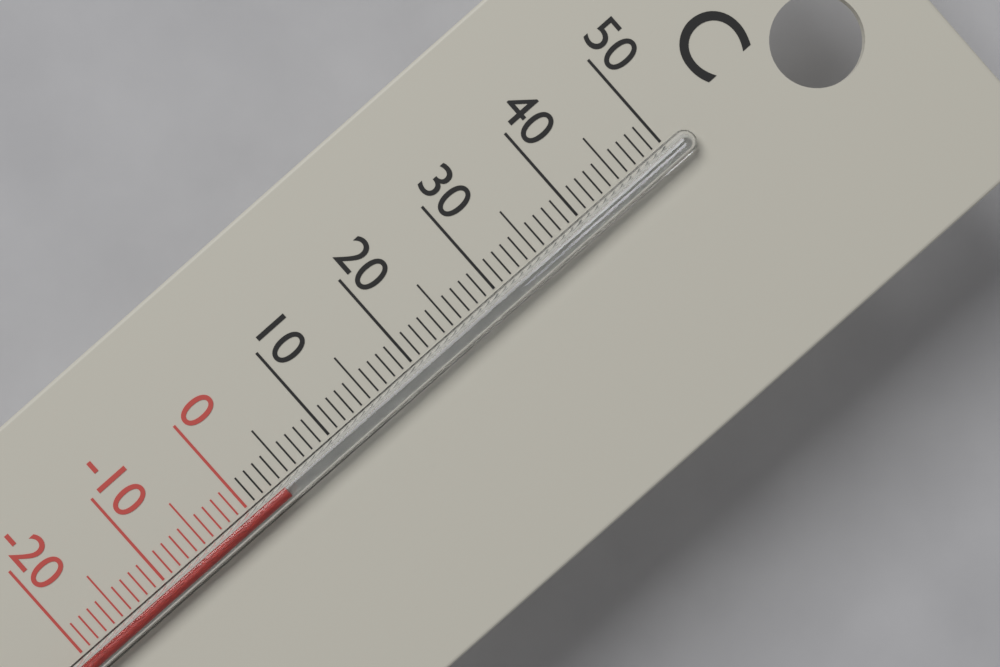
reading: 4 °C
